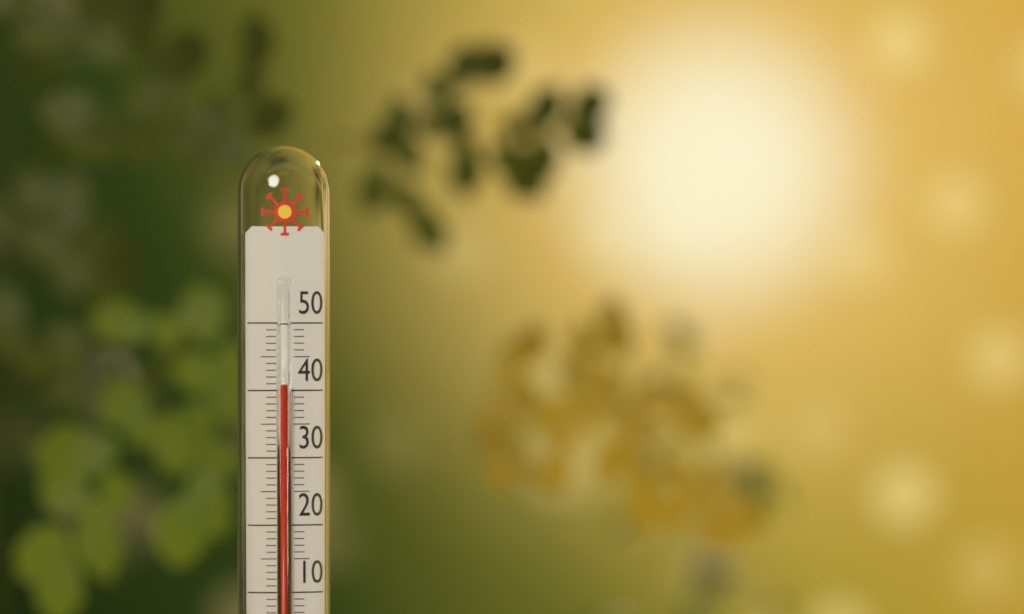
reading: 41 °C
